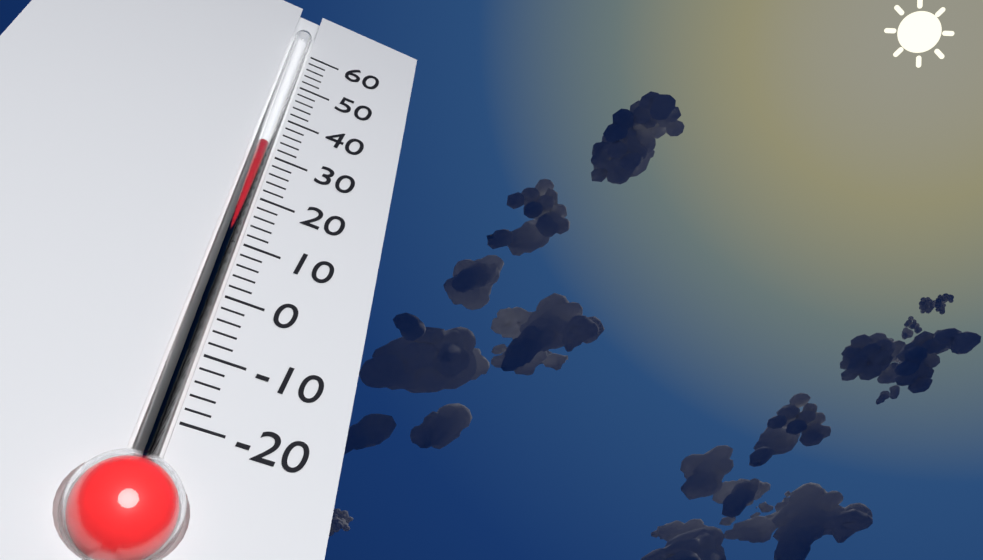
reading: 32 (no unit)
